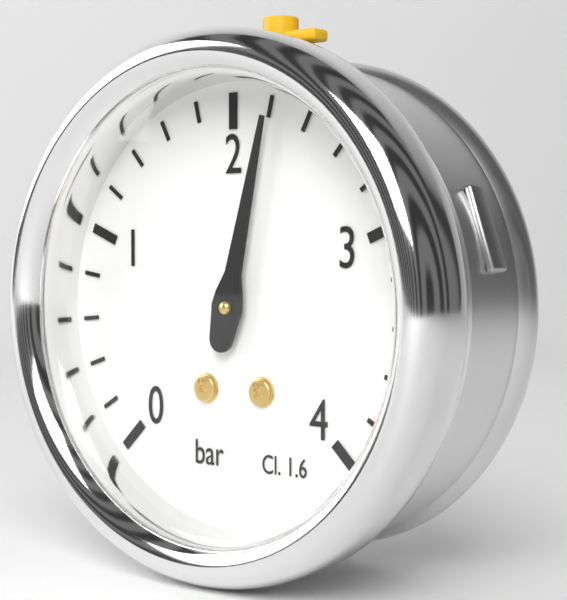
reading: 2.2 bar
